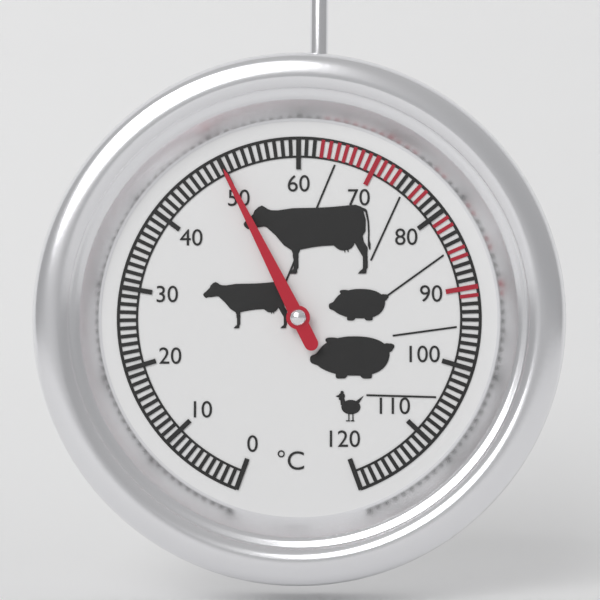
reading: 50 °C
